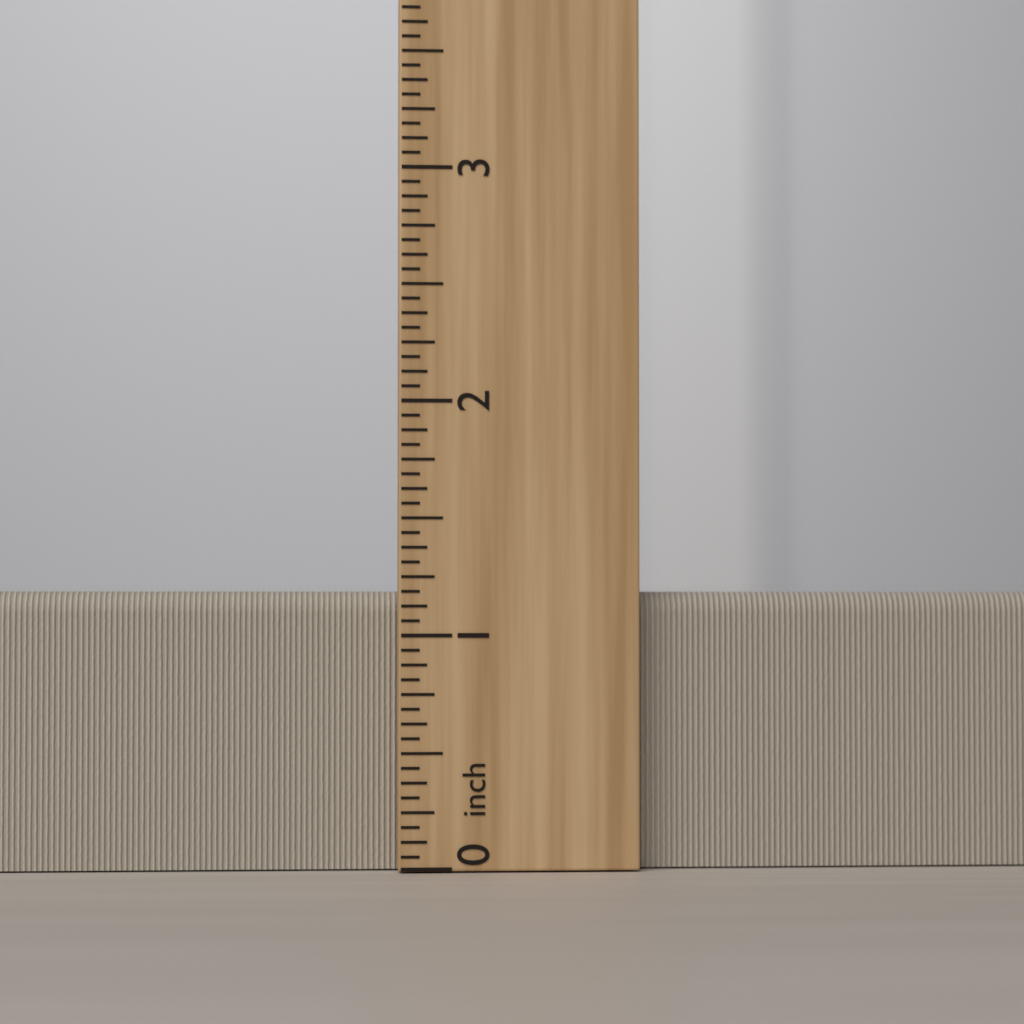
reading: 1.1875 inch
